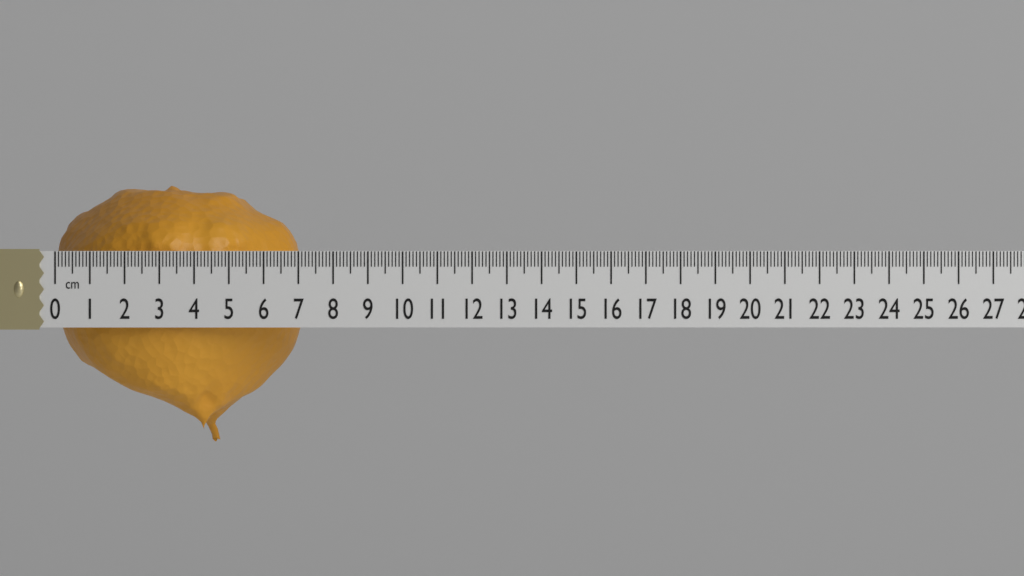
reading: 7.3 cm
